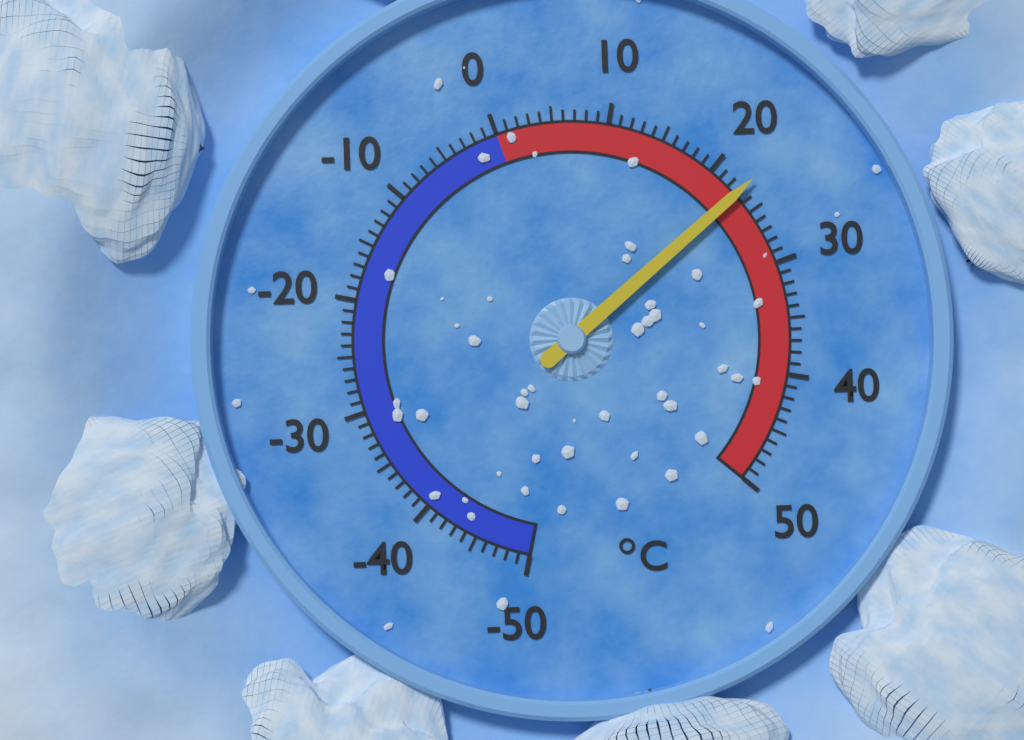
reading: 23 °C
